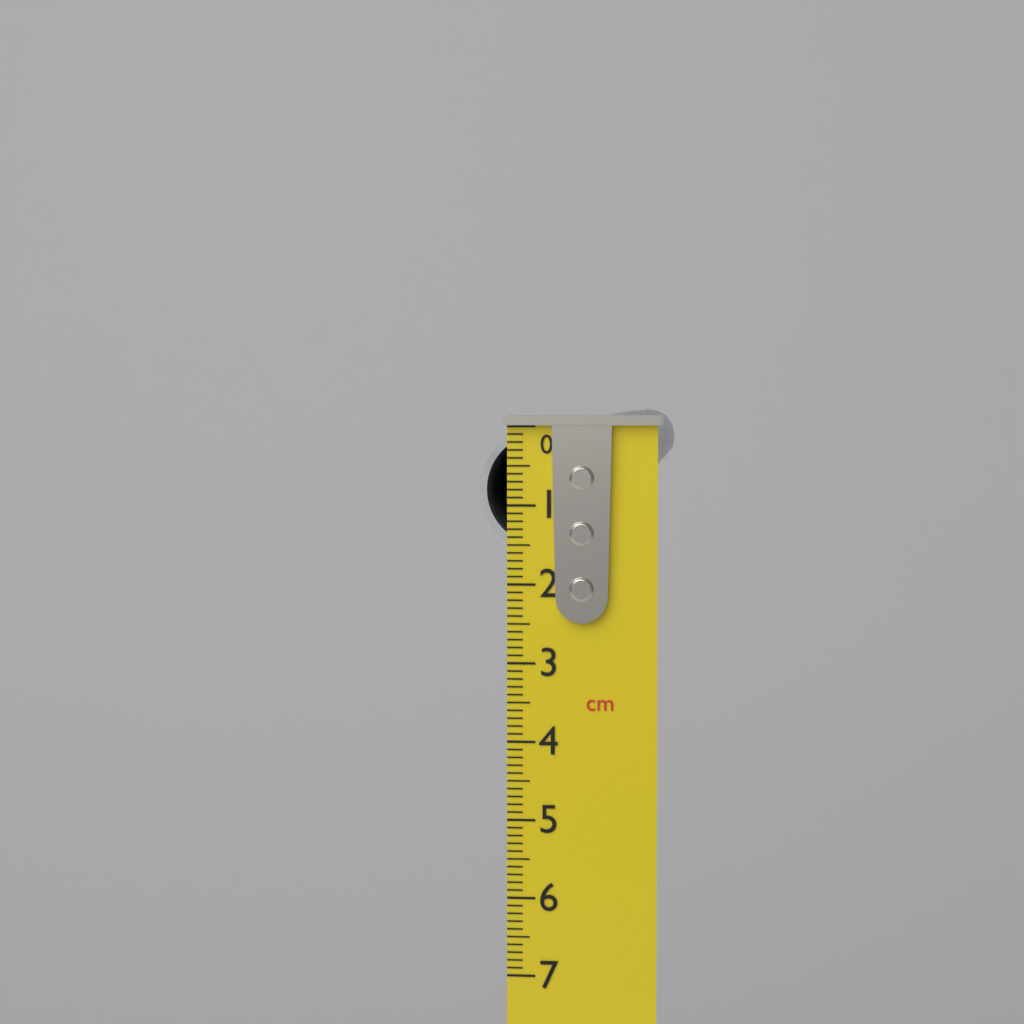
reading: 1.6 cm
